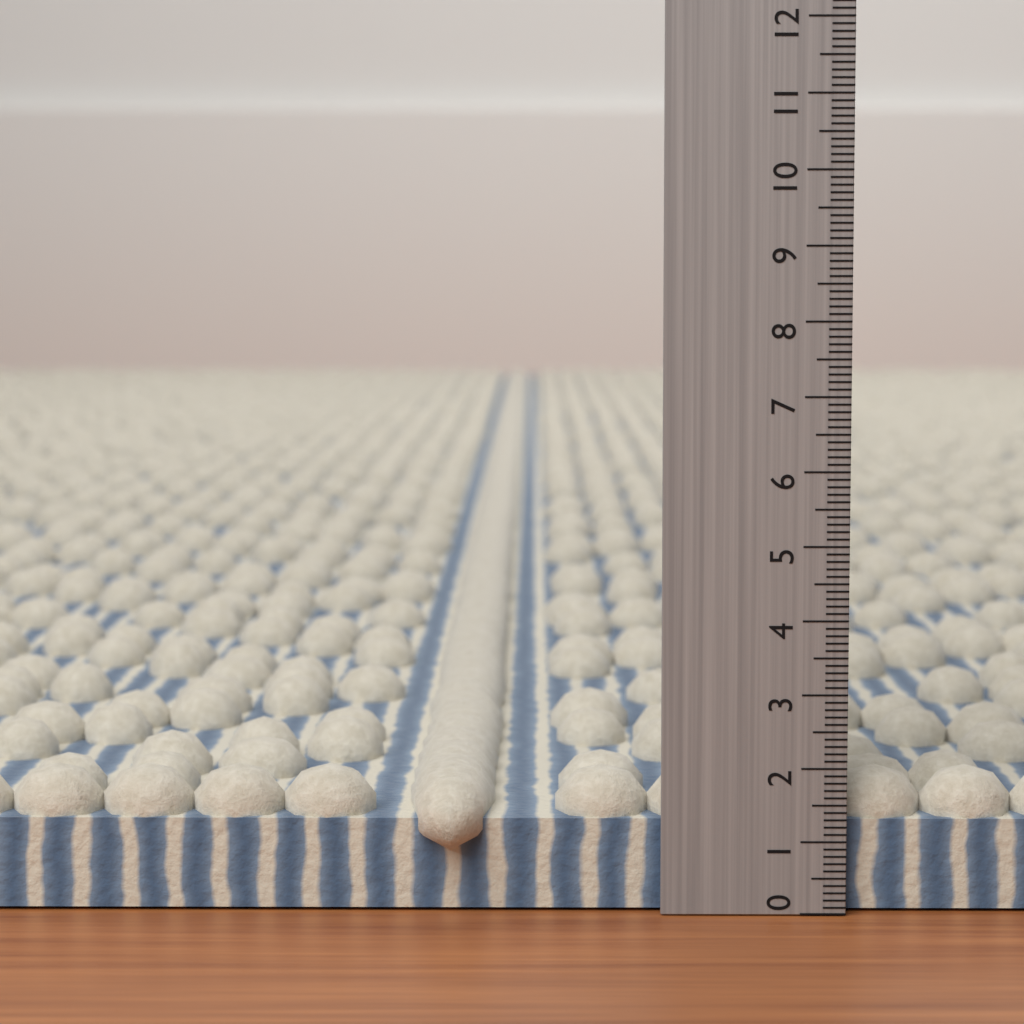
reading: 1.9 (no unit)
